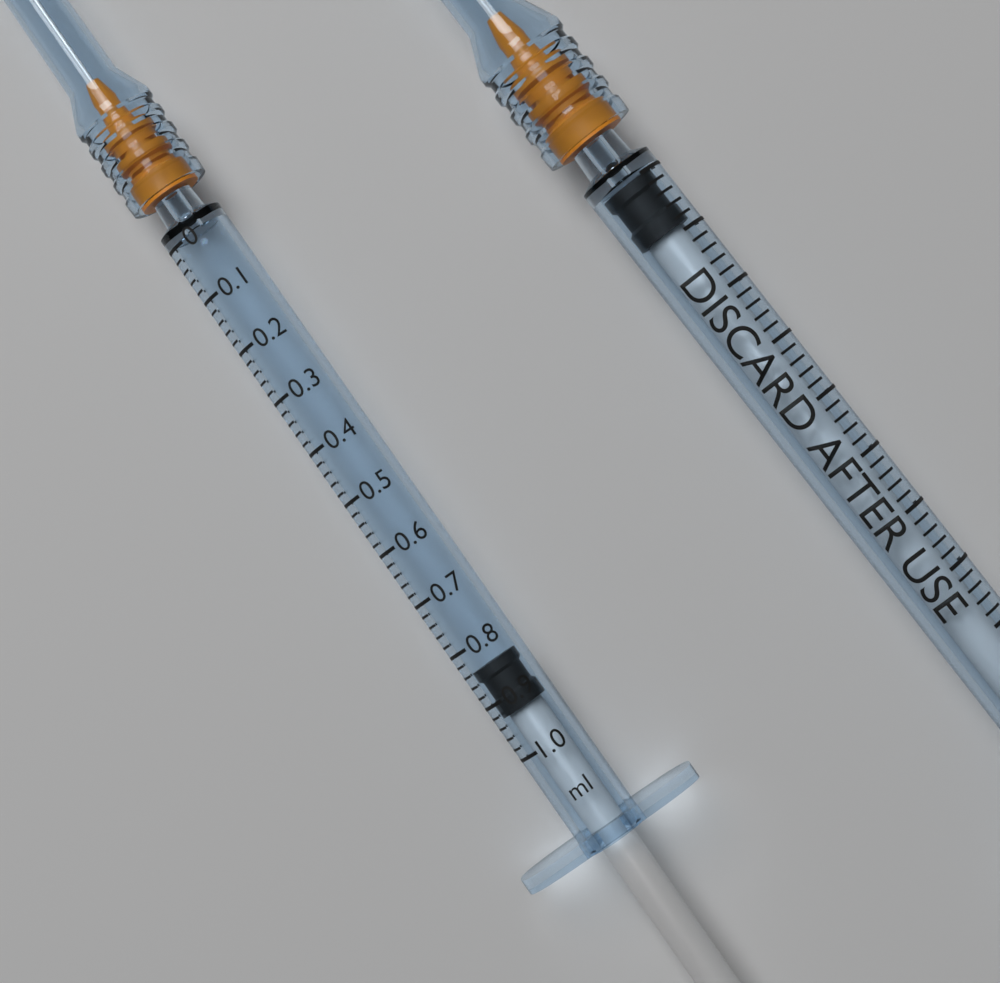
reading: 0.84 ml
